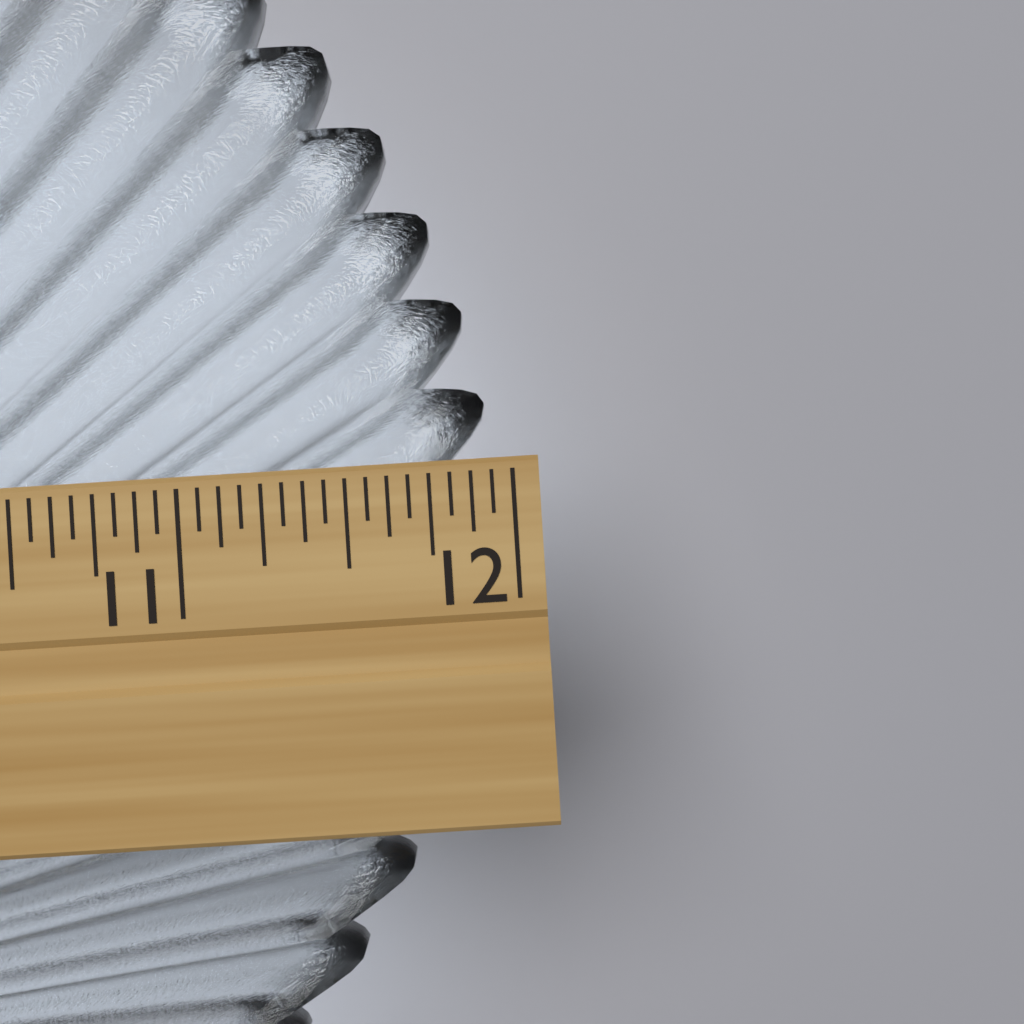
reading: 11.9375 in
